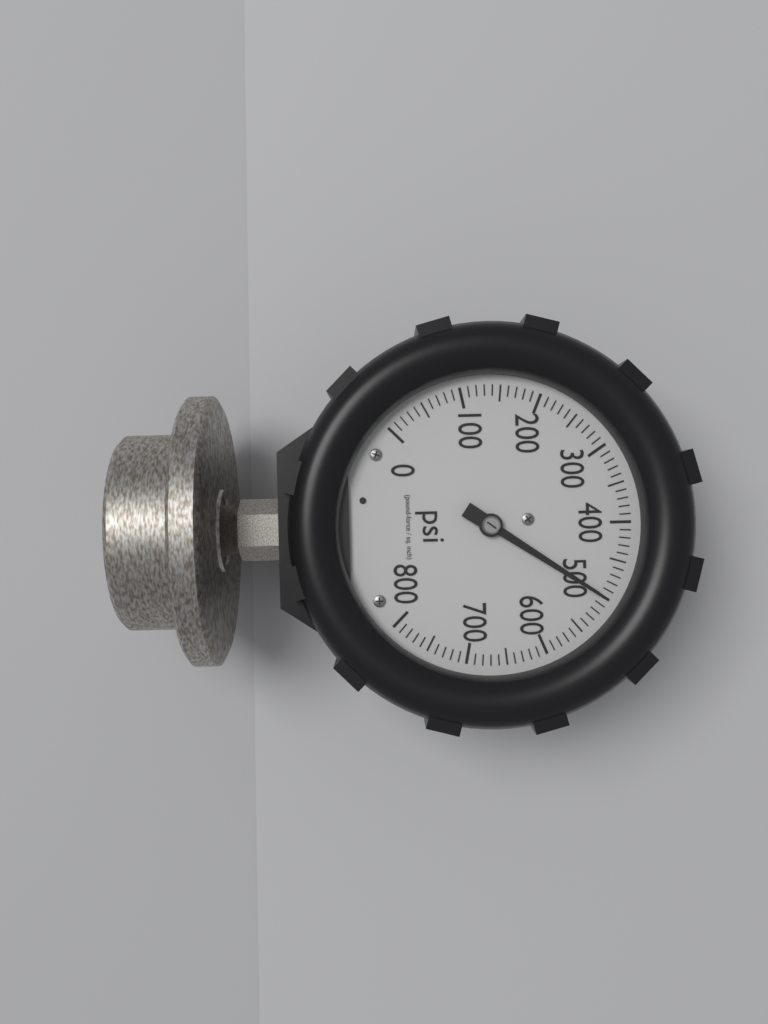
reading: 500 psi
